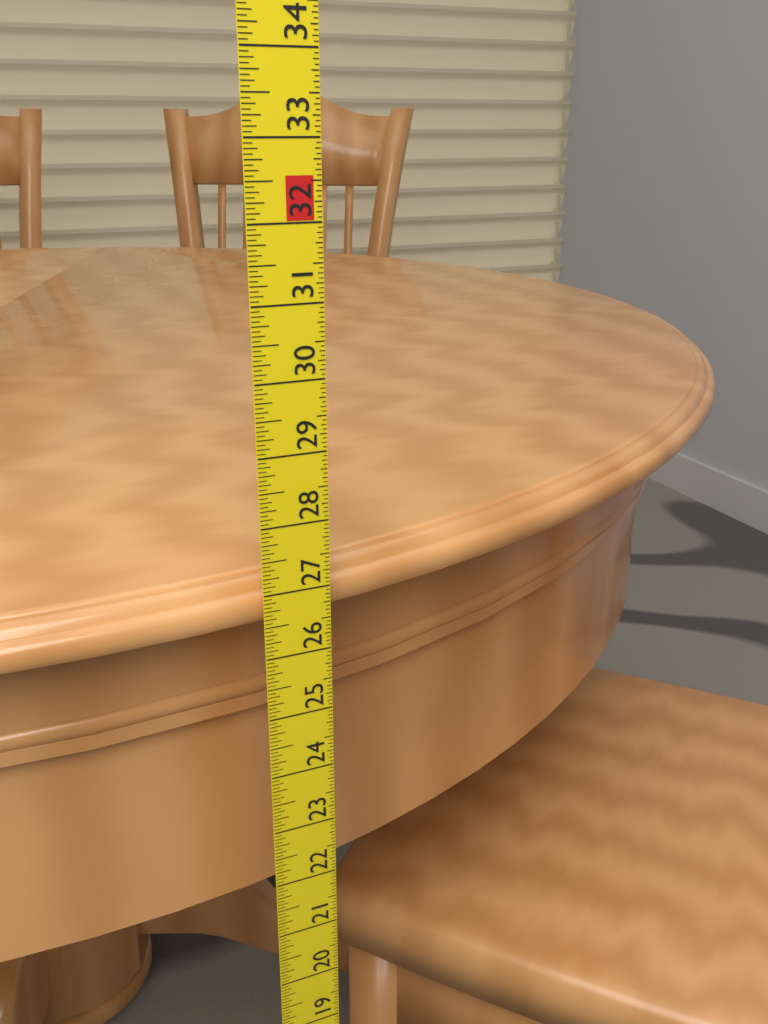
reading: 27.1250 in
